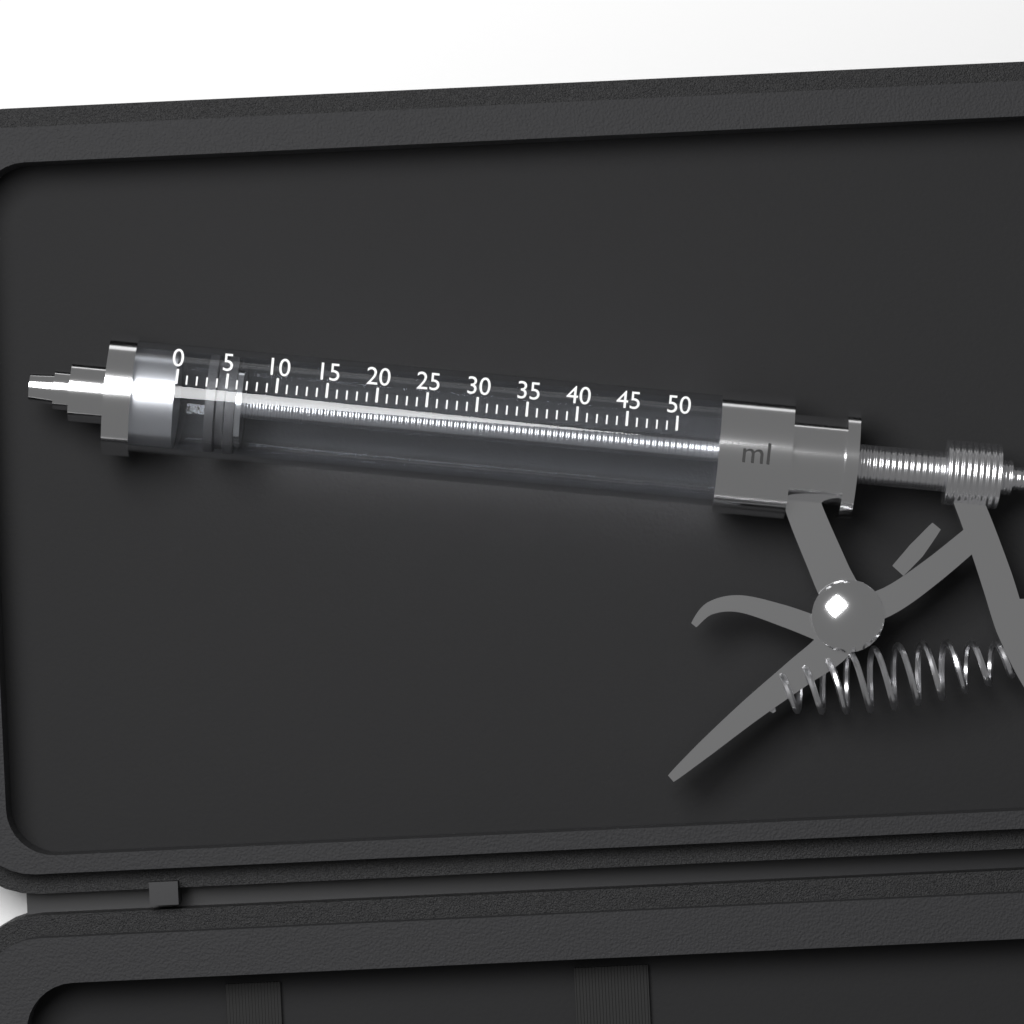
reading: 3 ml
